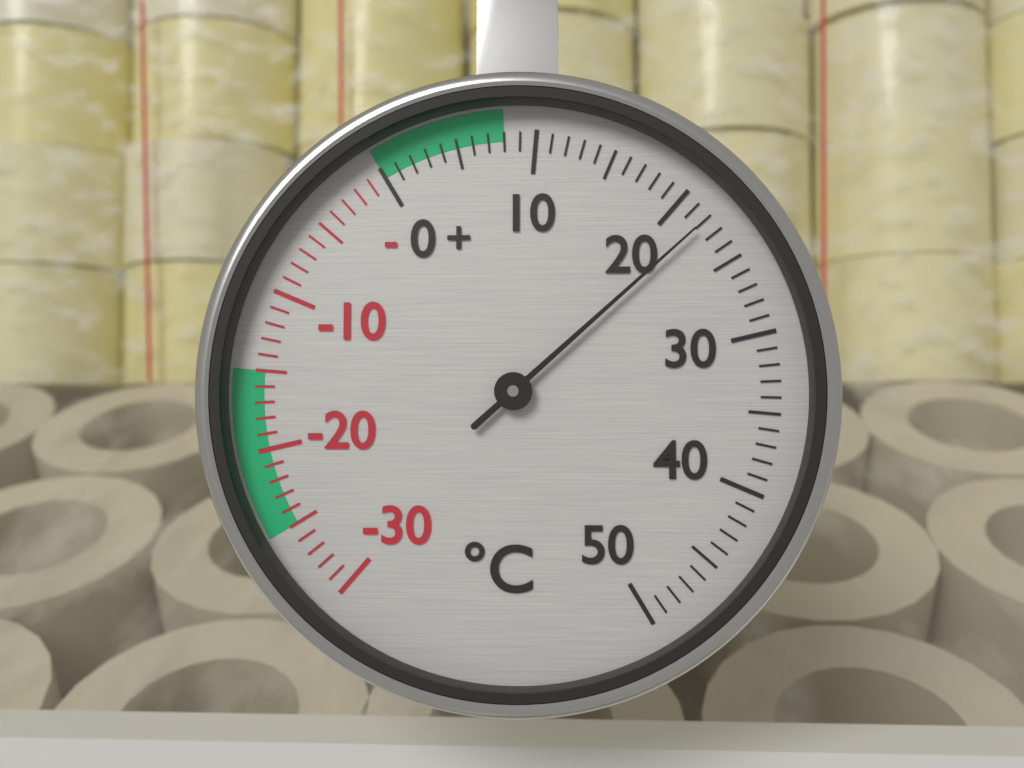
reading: 22 °C
